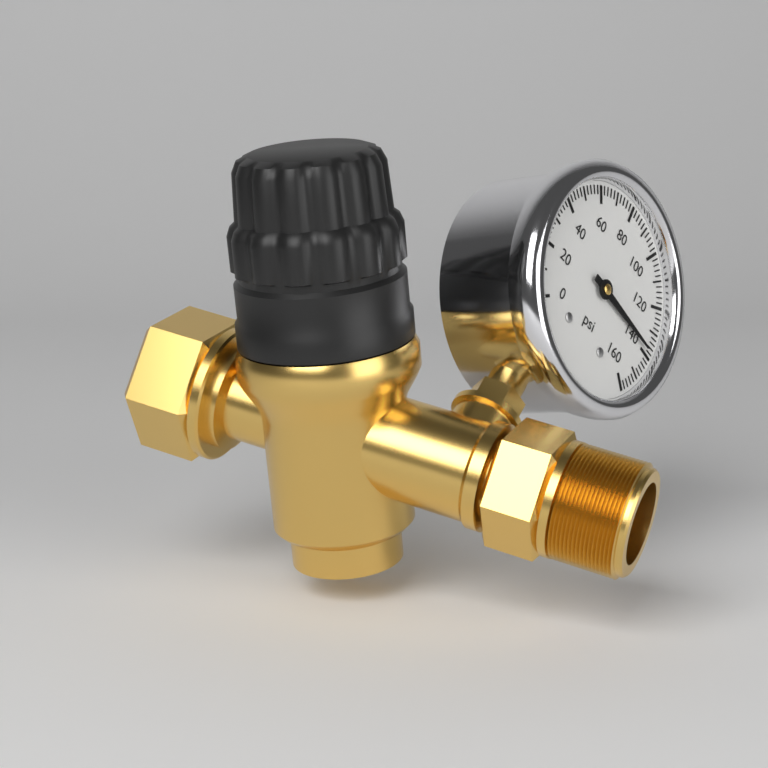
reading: 138 psi
